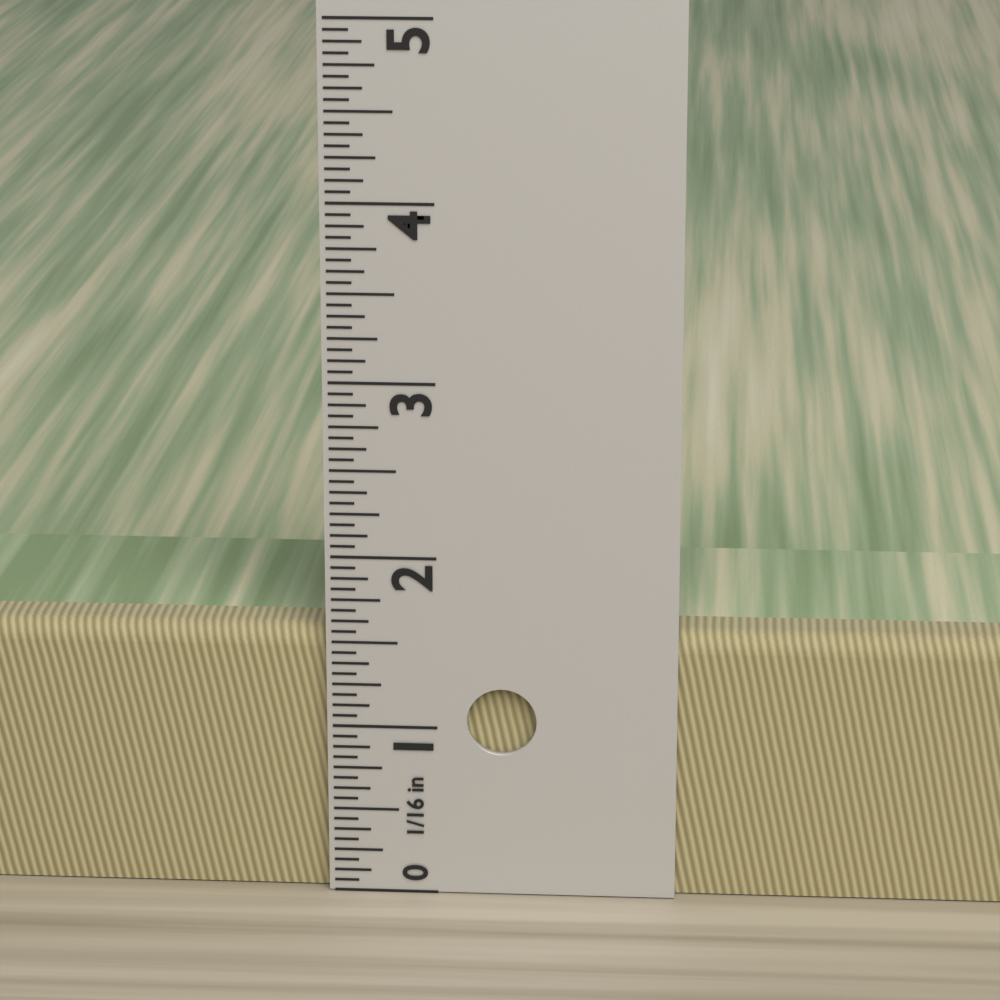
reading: 1.5625 in
